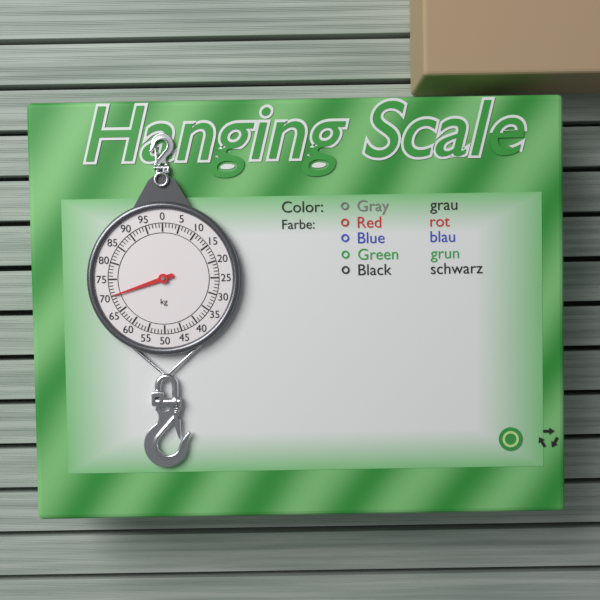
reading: 70 kg
